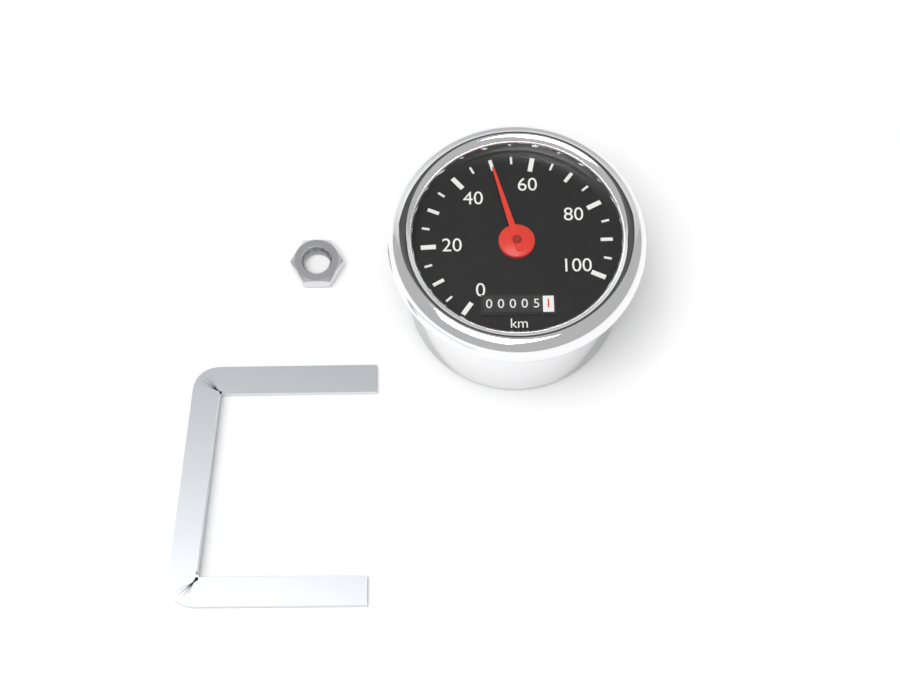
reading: 50 km/h
